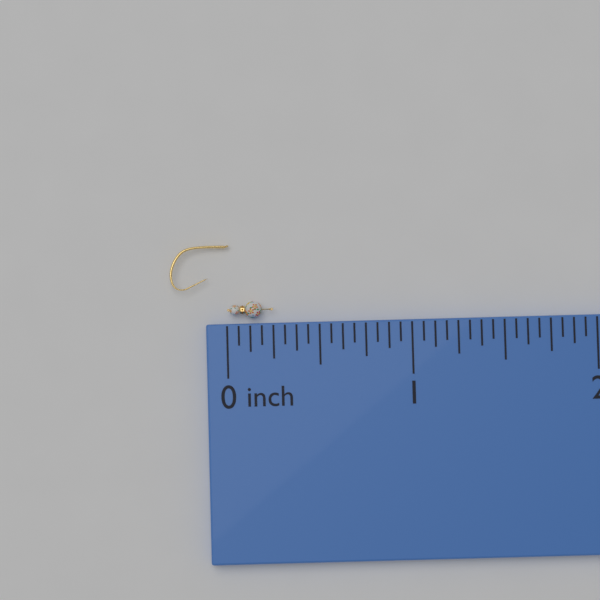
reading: 0.2500 inch
